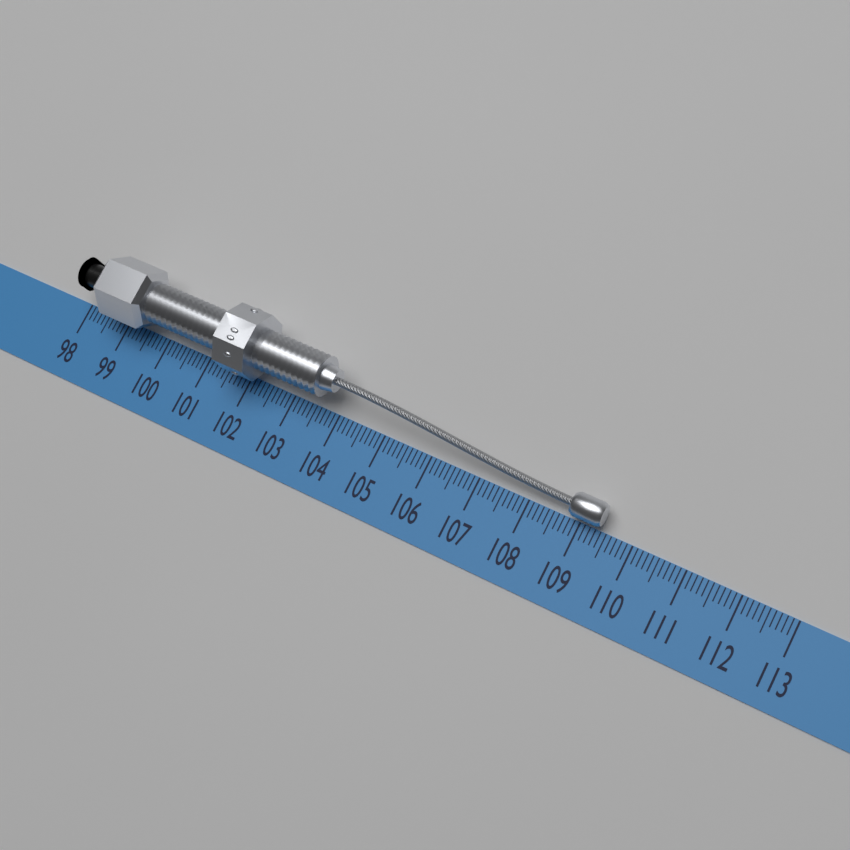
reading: 109.4 (no unit)
